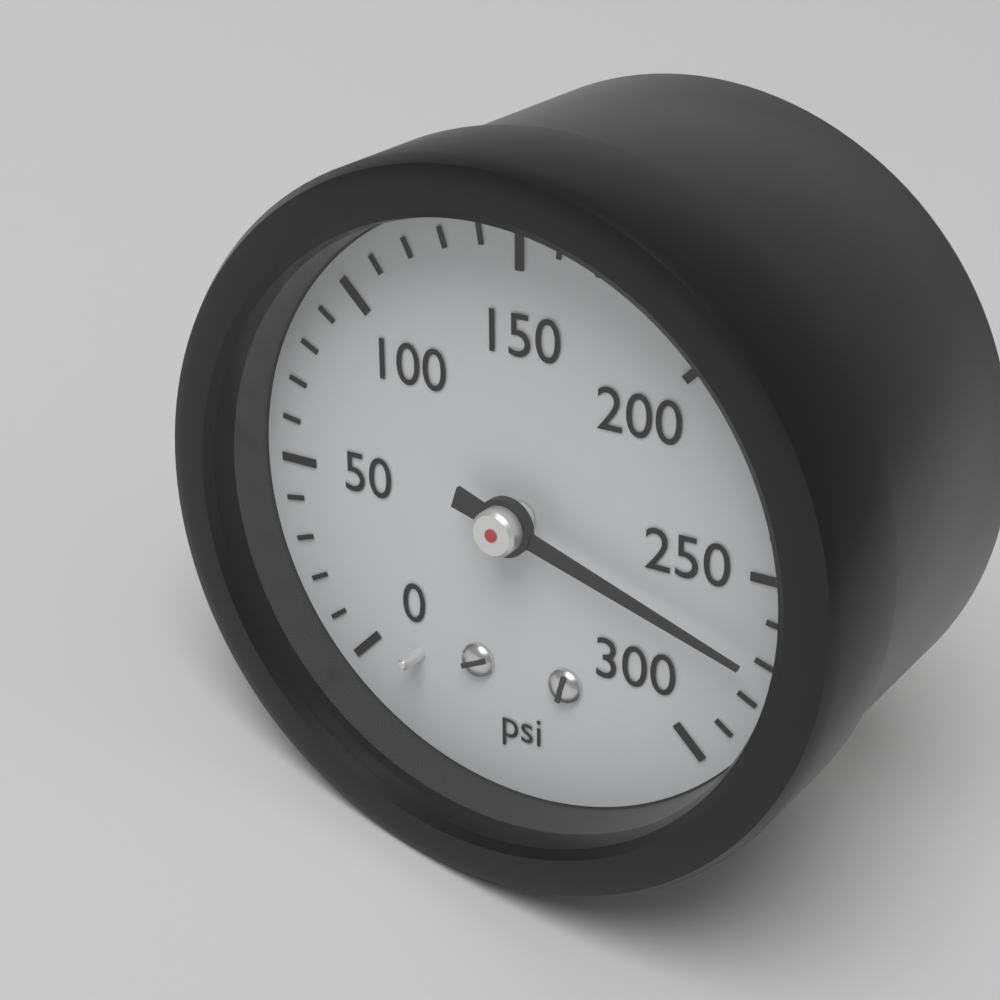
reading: 270 psi
